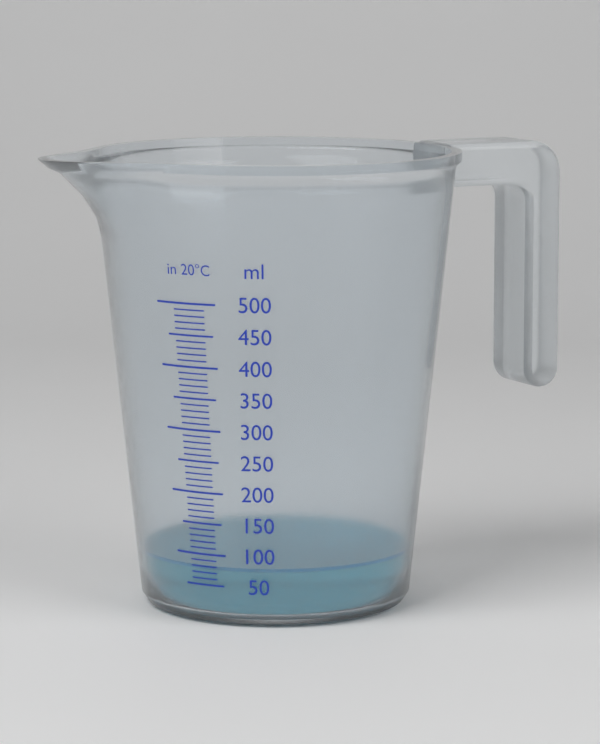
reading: 80 ml
